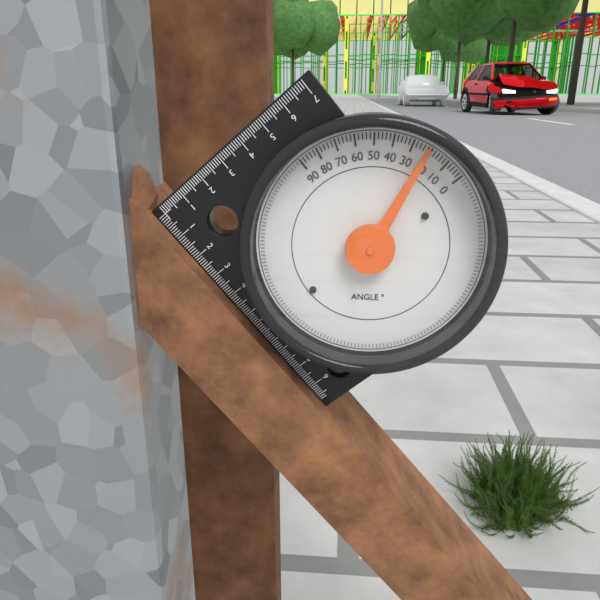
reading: 22 °
